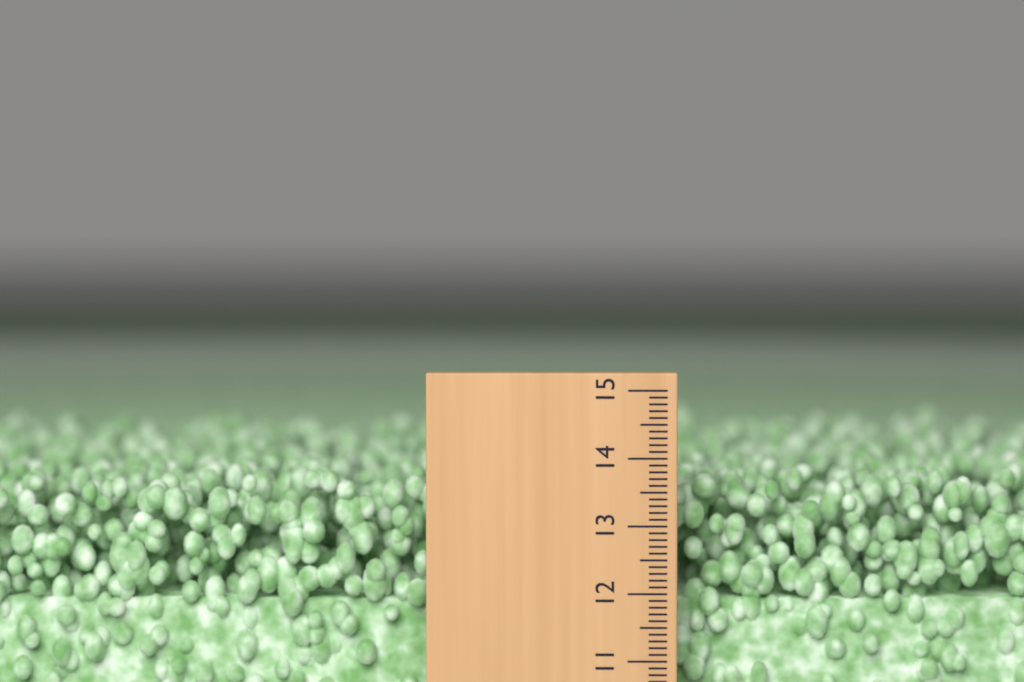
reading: 13.7 (no unit)
